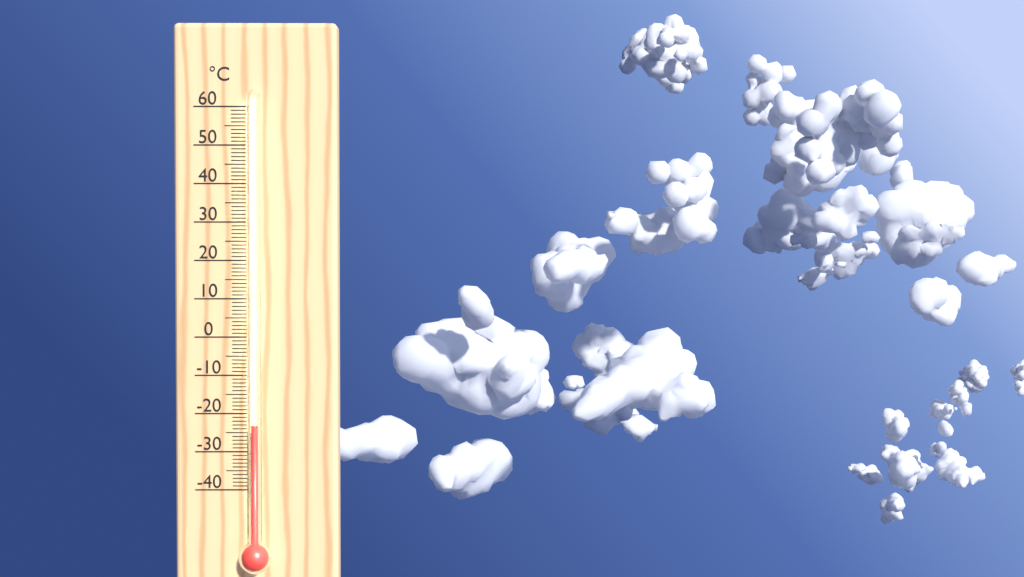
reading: -23 °C
